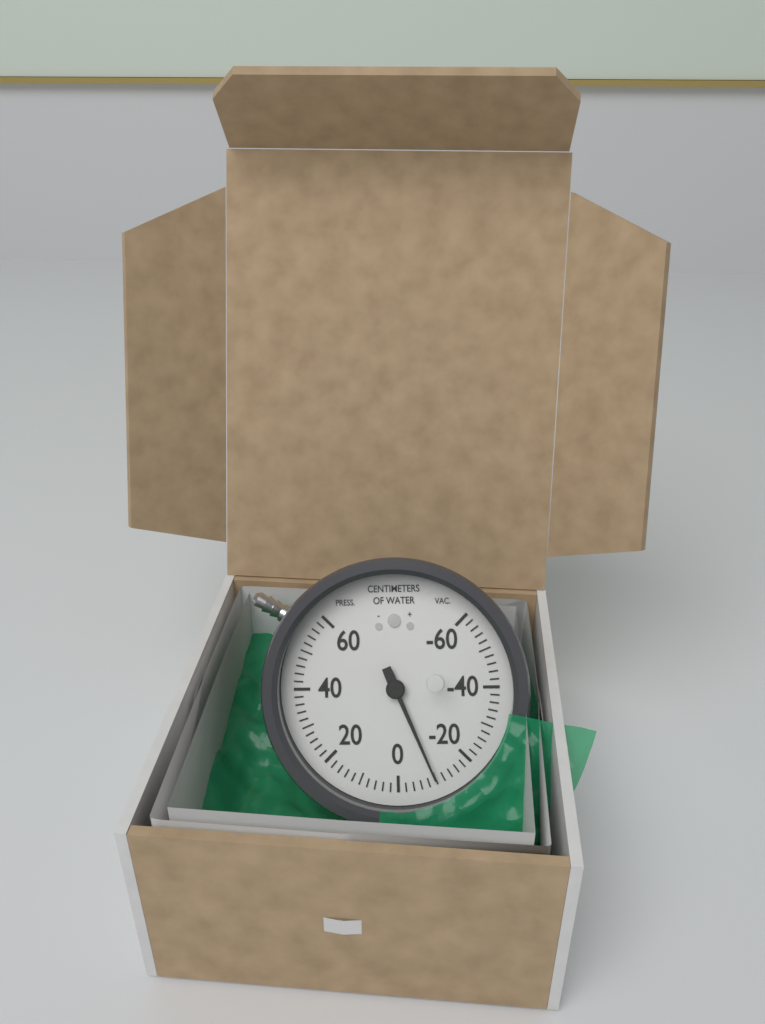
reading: -10 cmH2O
